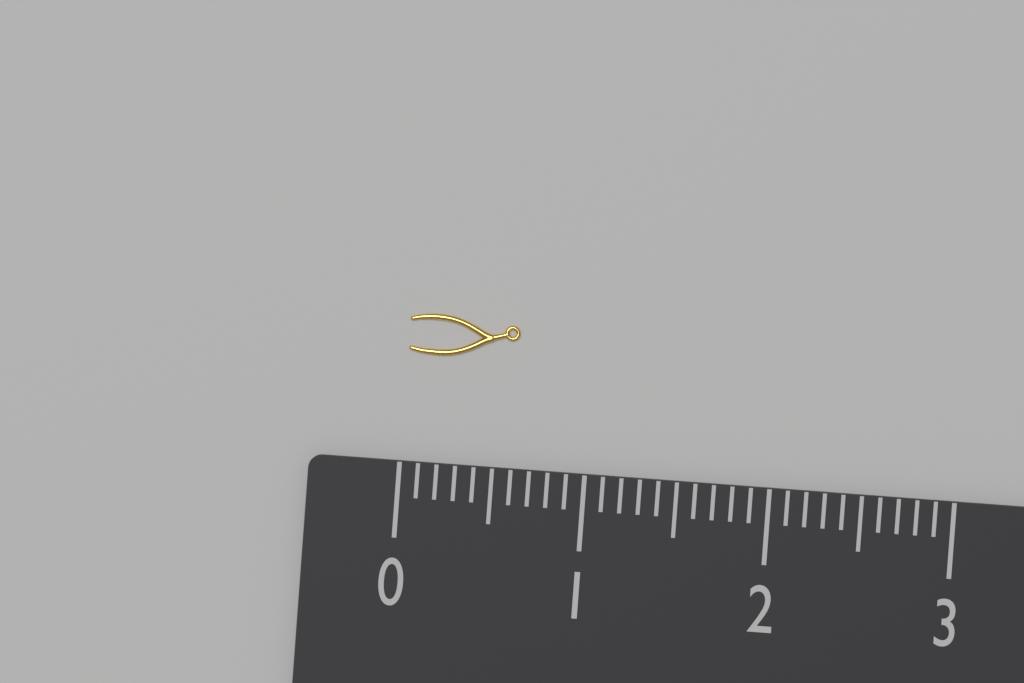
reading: 0.6 (no unit)
